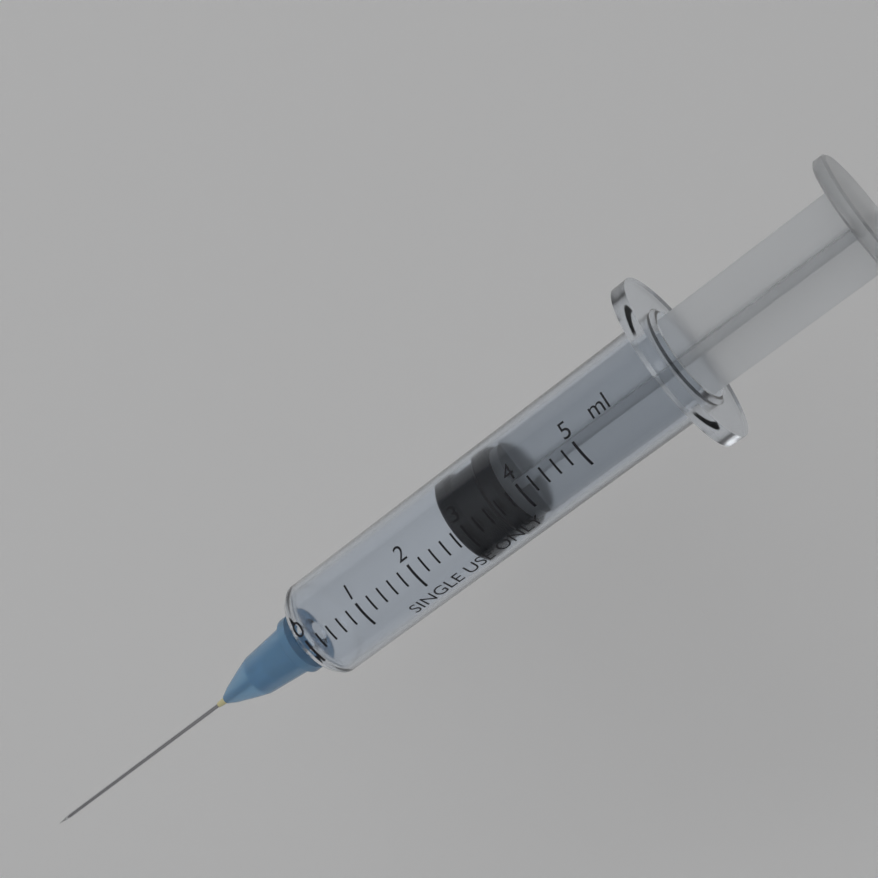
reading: 2.8 ml
